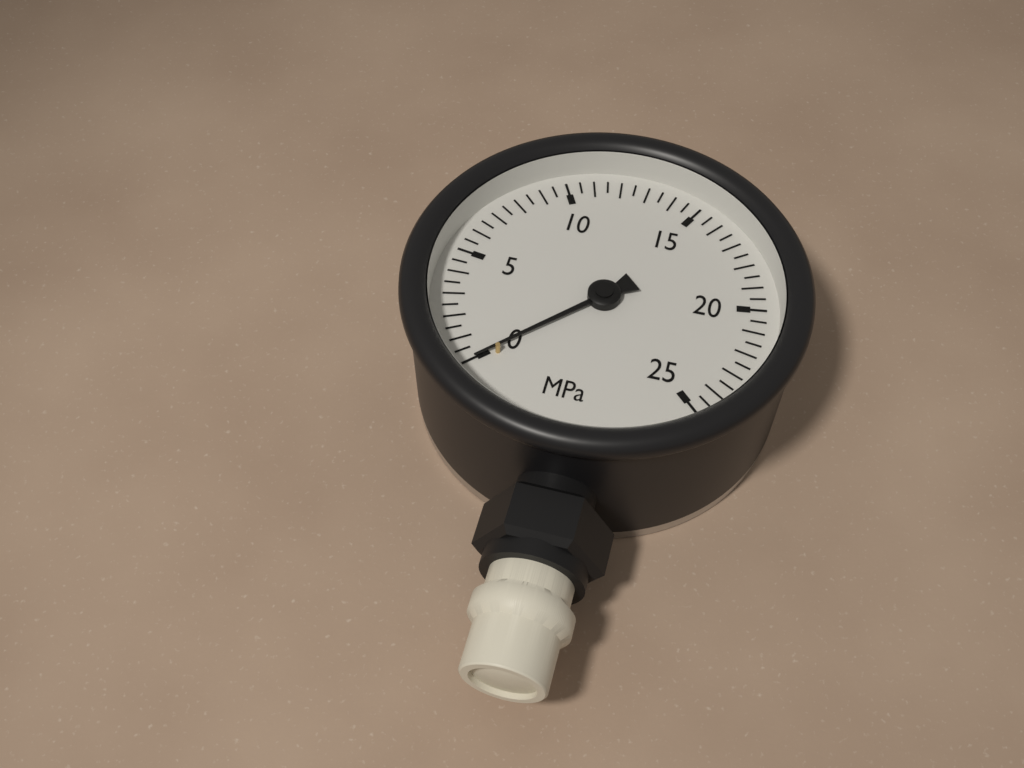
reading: 0.0 MPa
